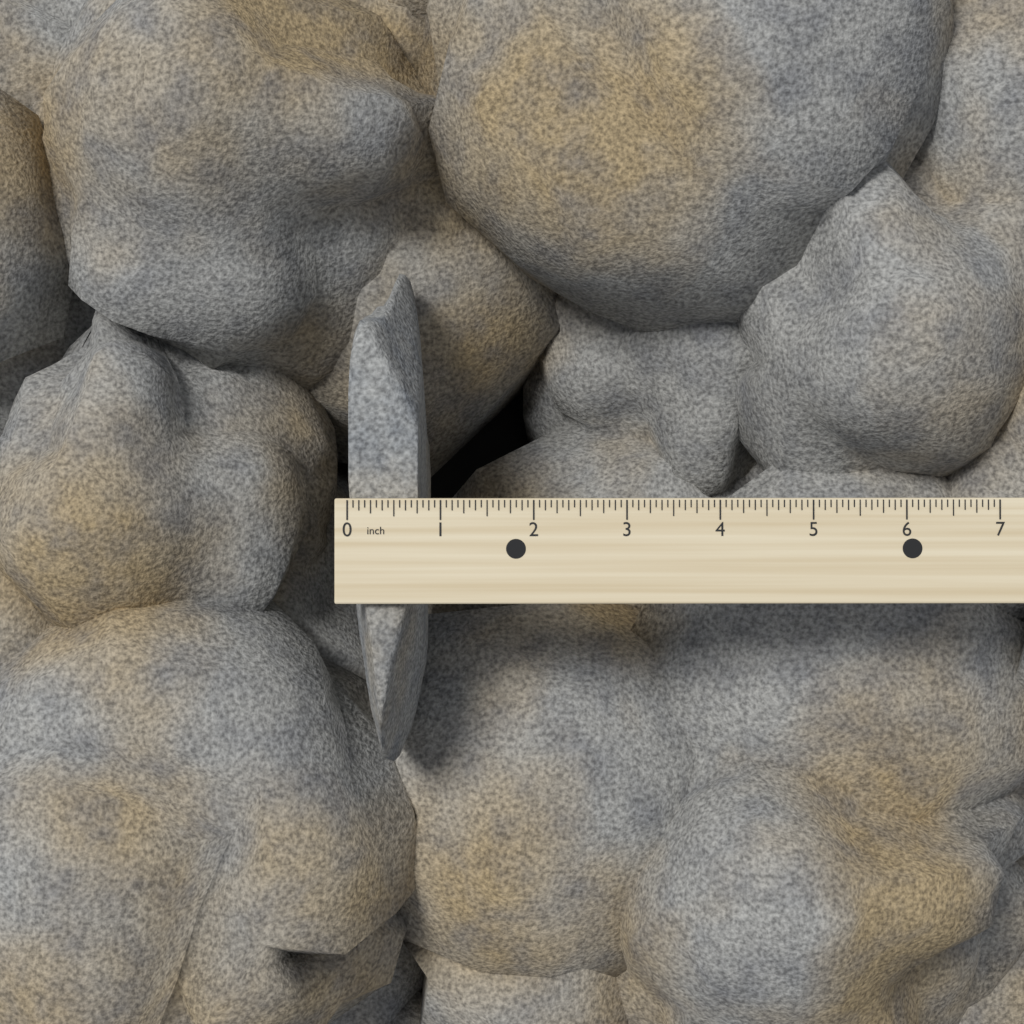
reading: 0.7500 inch
